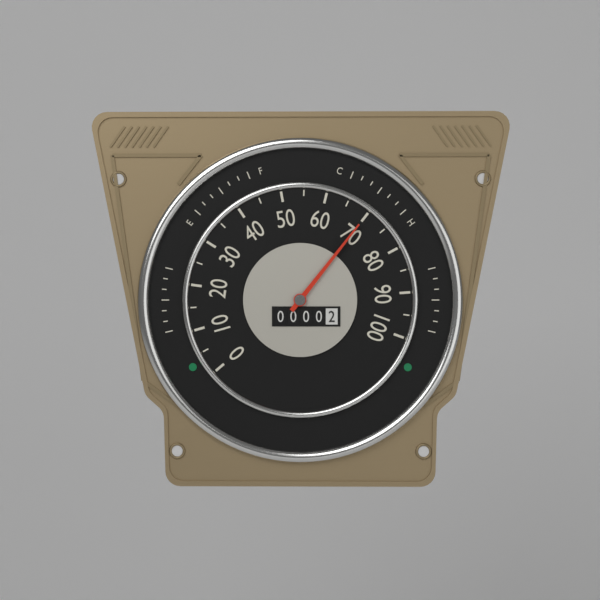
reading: 70 (no unit)
